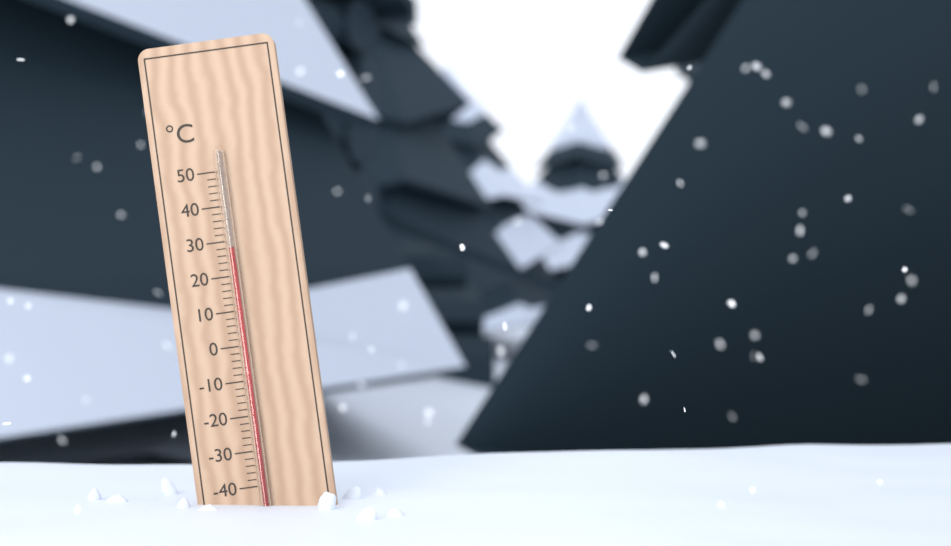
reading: 28 °C
